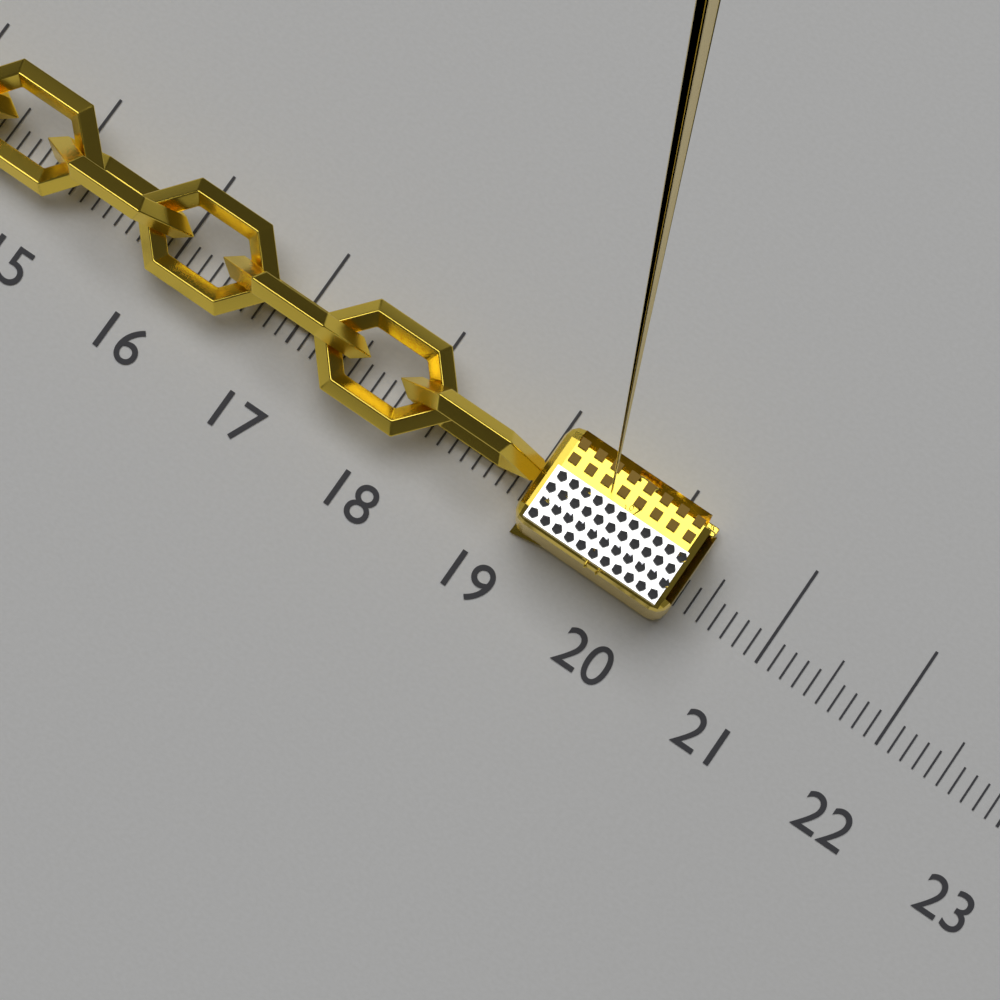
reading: 20.3 (no unit)
